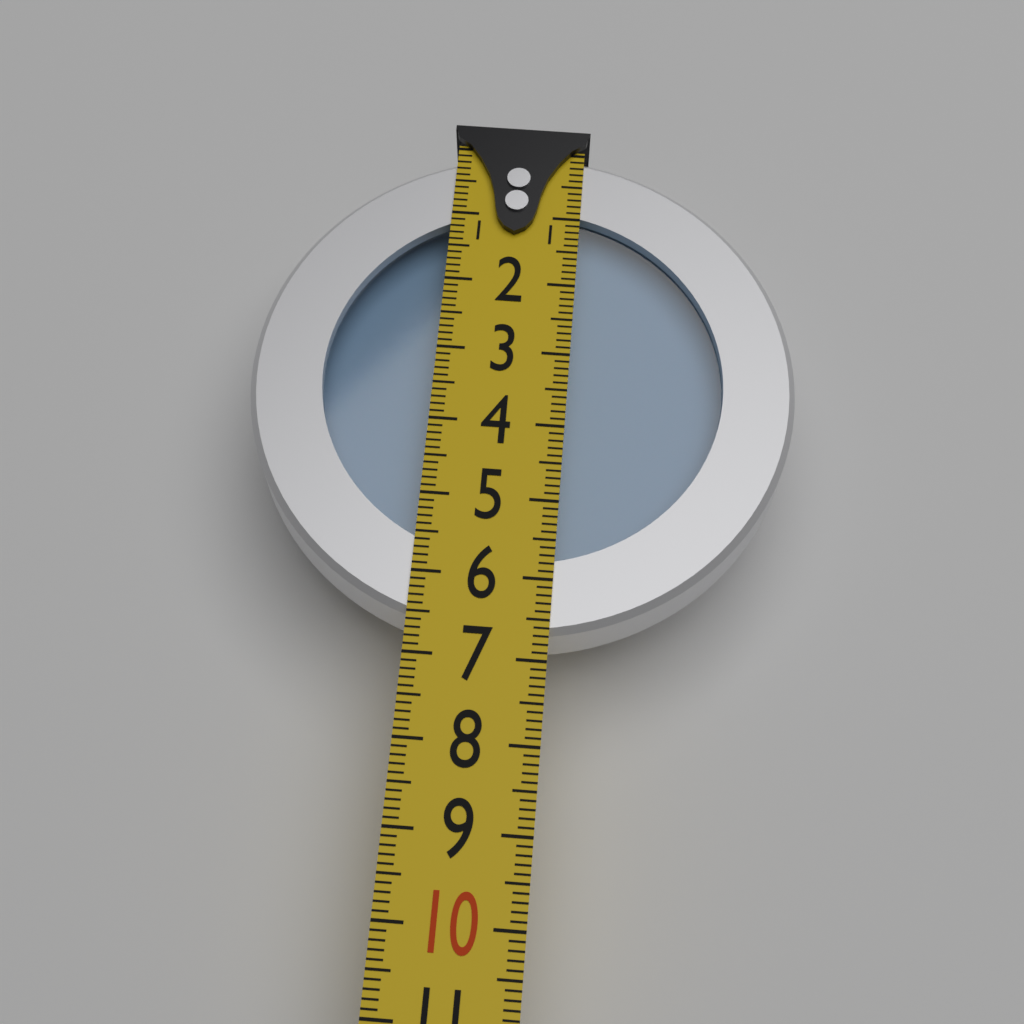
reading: 6.7 (no unit)
